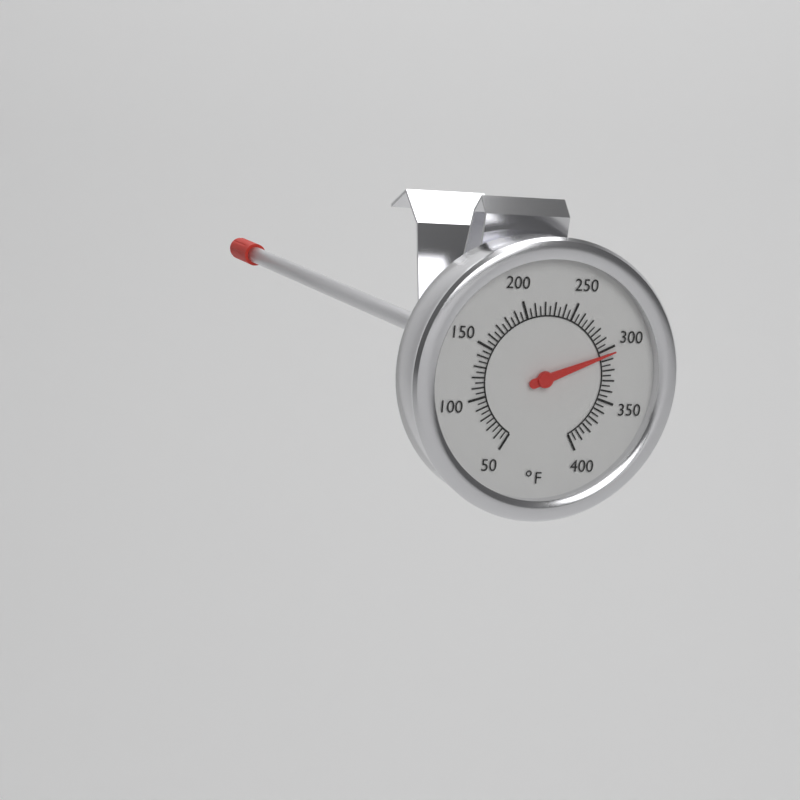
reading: 305 °F
